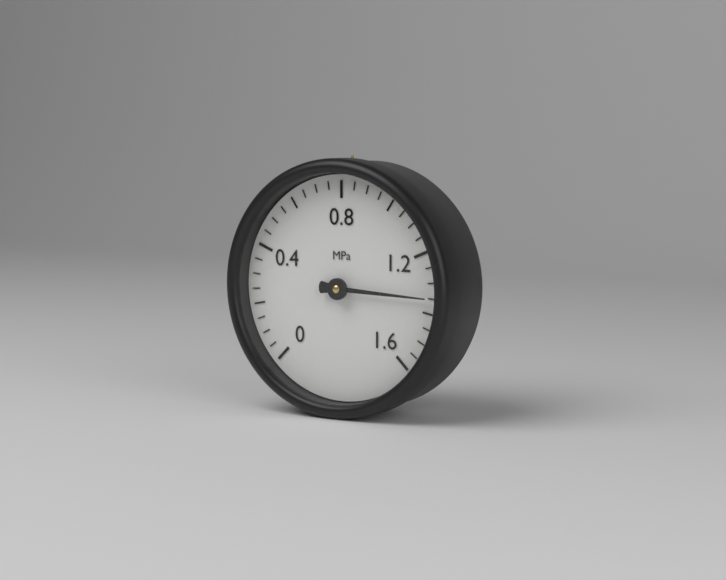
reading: 1.35 MPa
